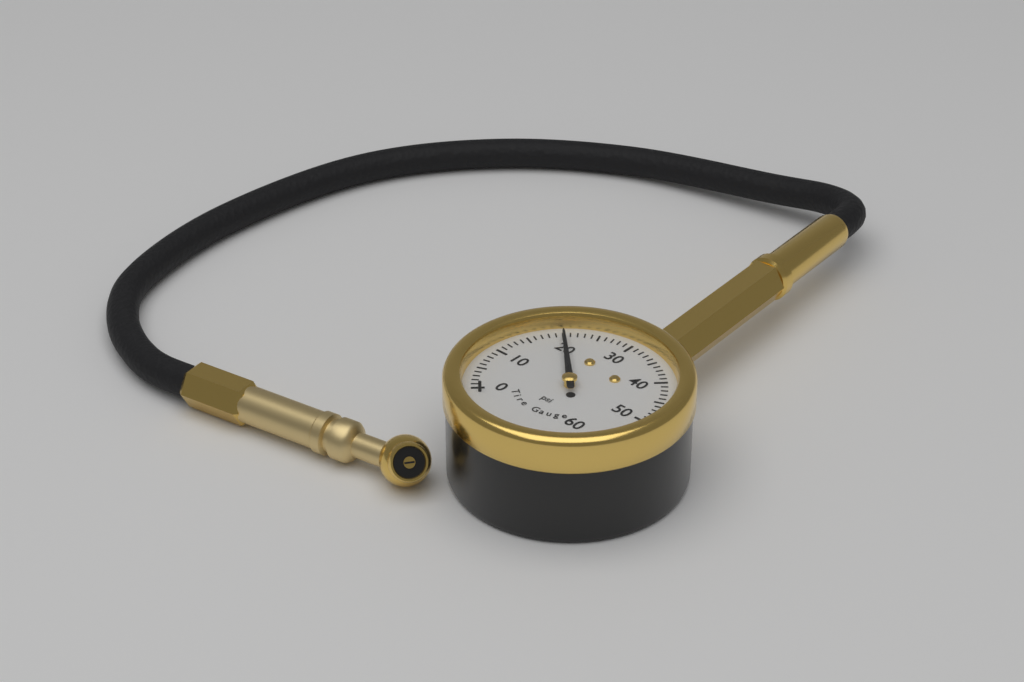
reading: 20 psi
